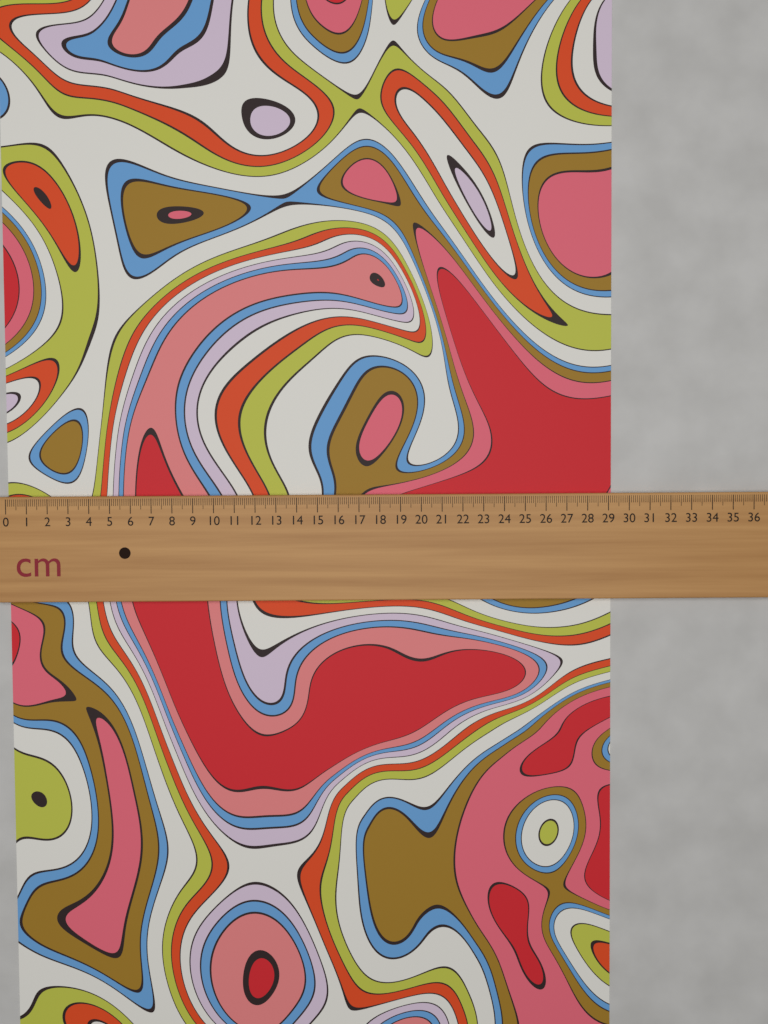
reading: 29.2 cm
